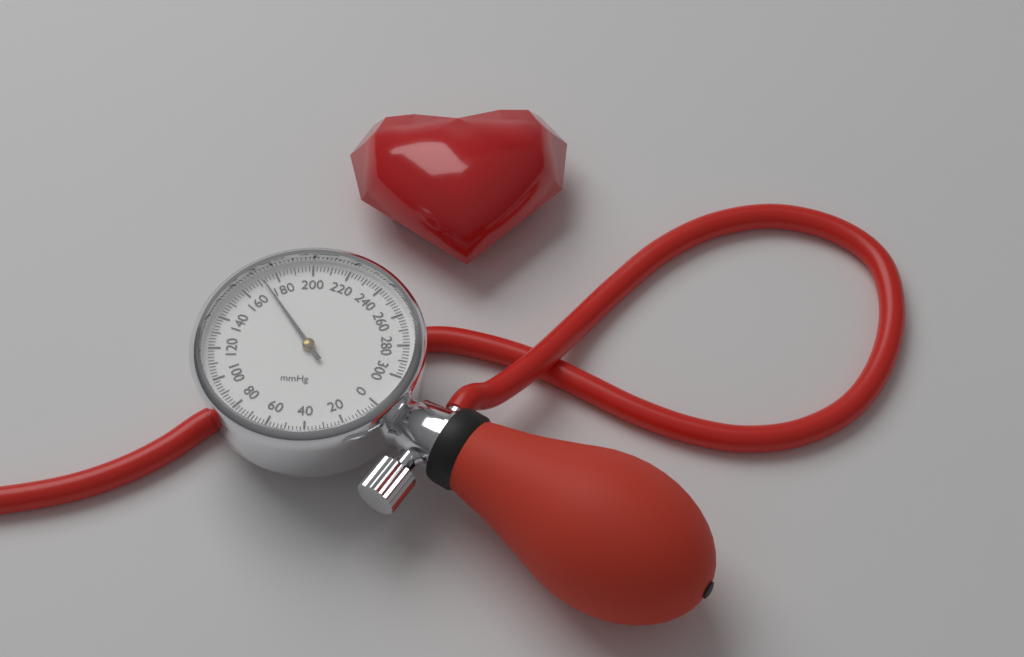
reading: 172 mmHg
